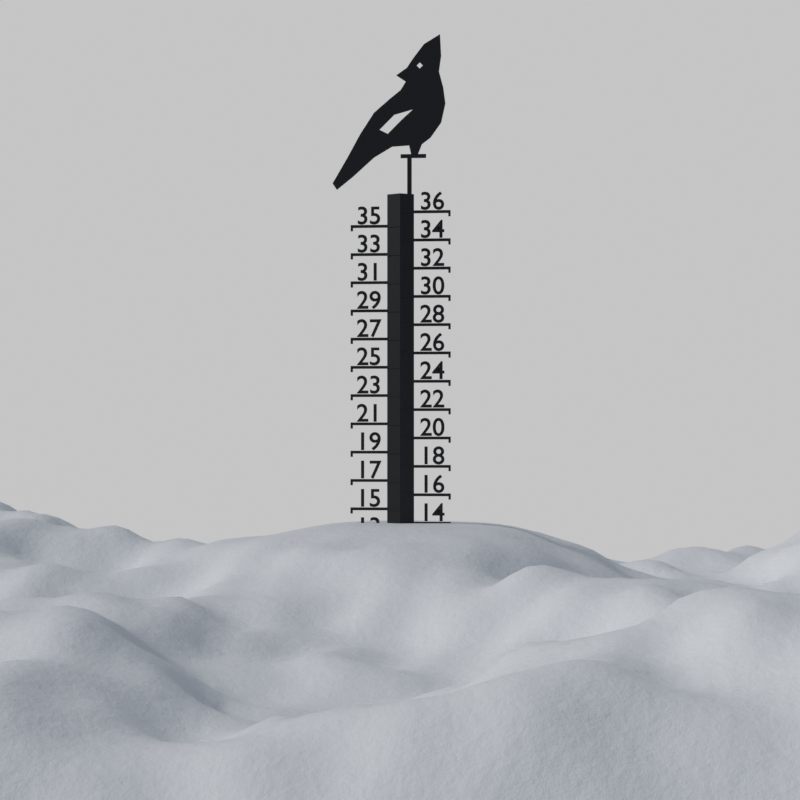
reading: 14 (no unit)
